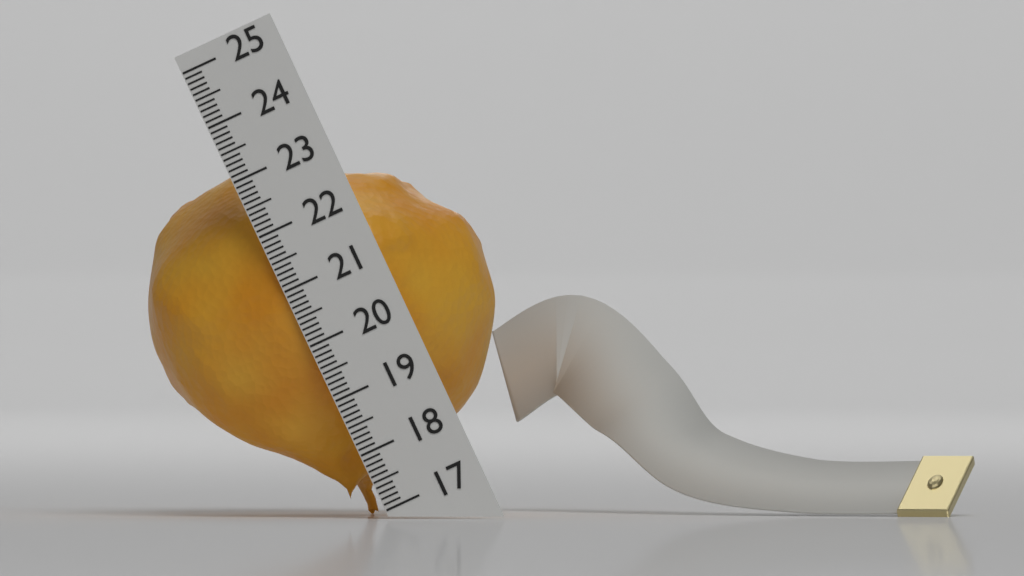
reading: 23.2 (no unit)
